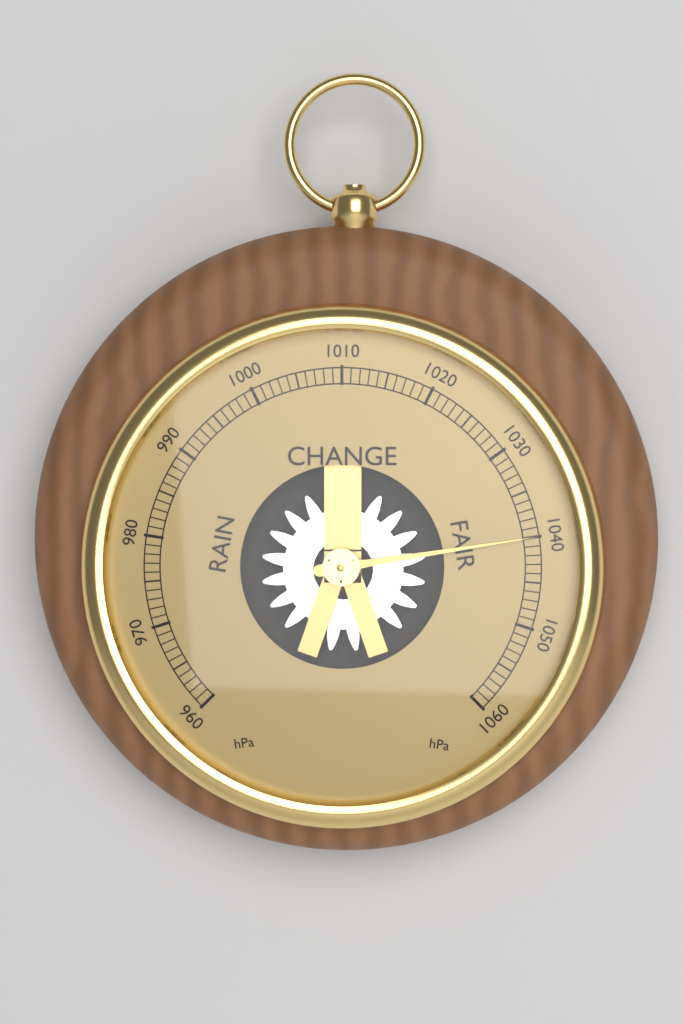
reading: 1040 hPa
